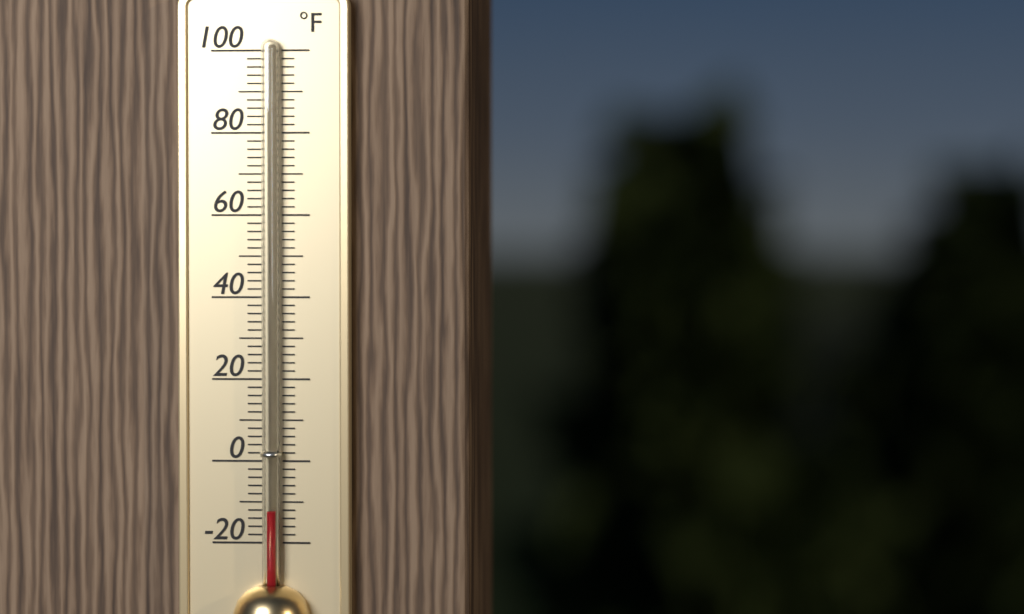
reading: -12 °F
